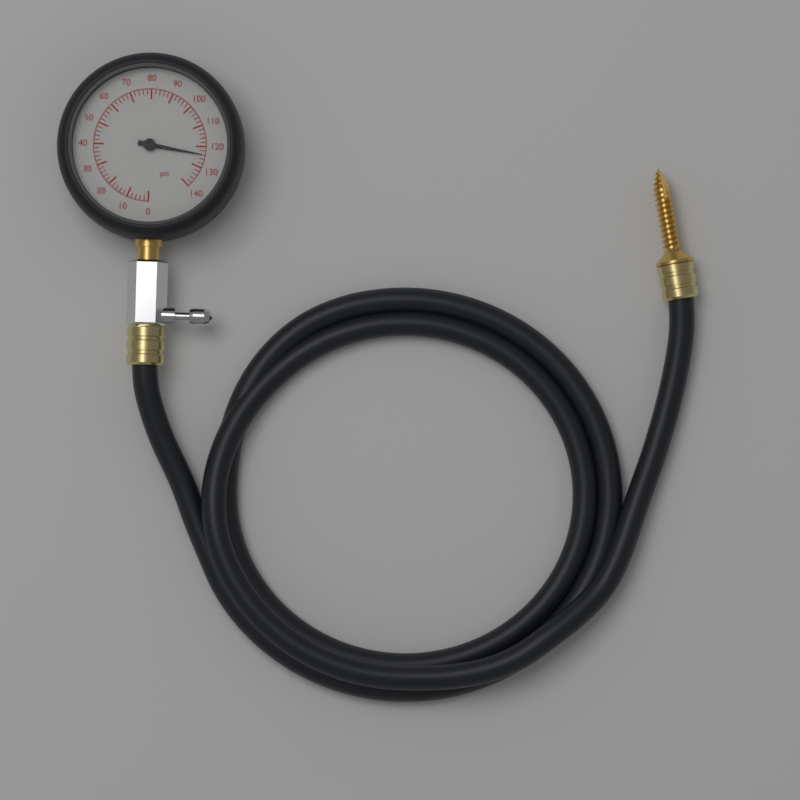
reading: 124 psi
